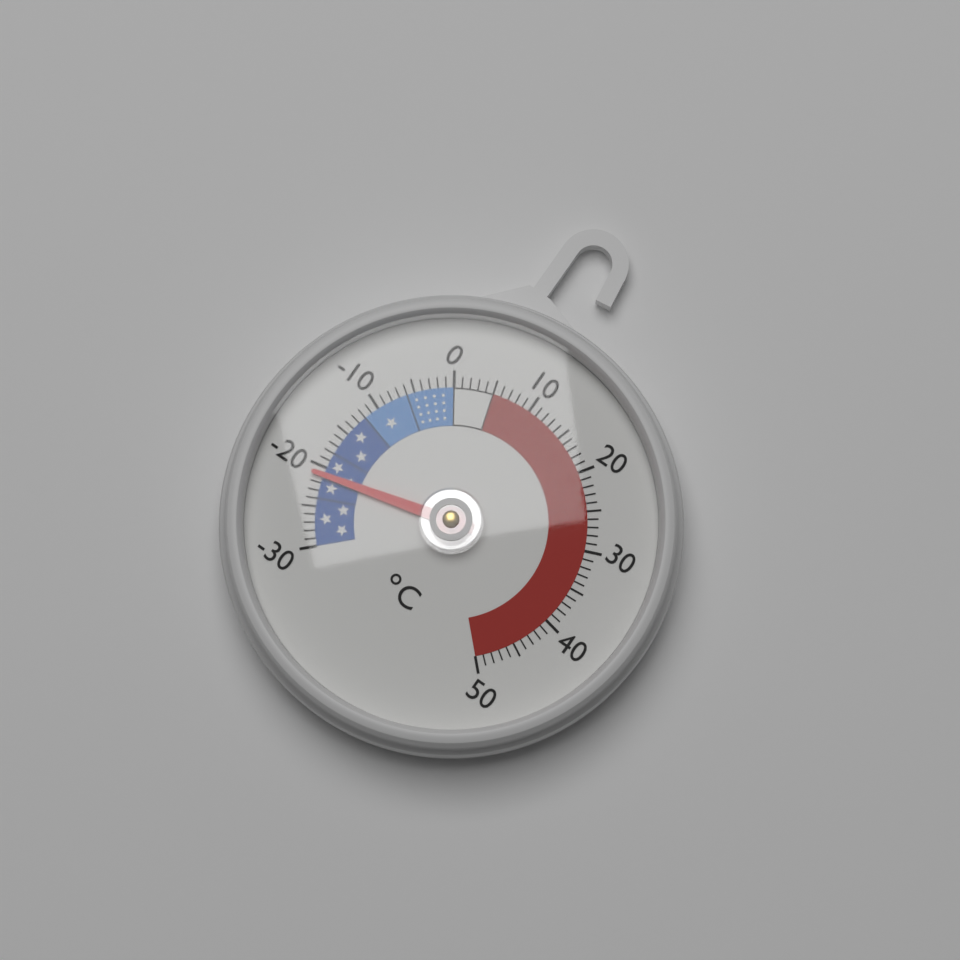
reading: -21 °C
